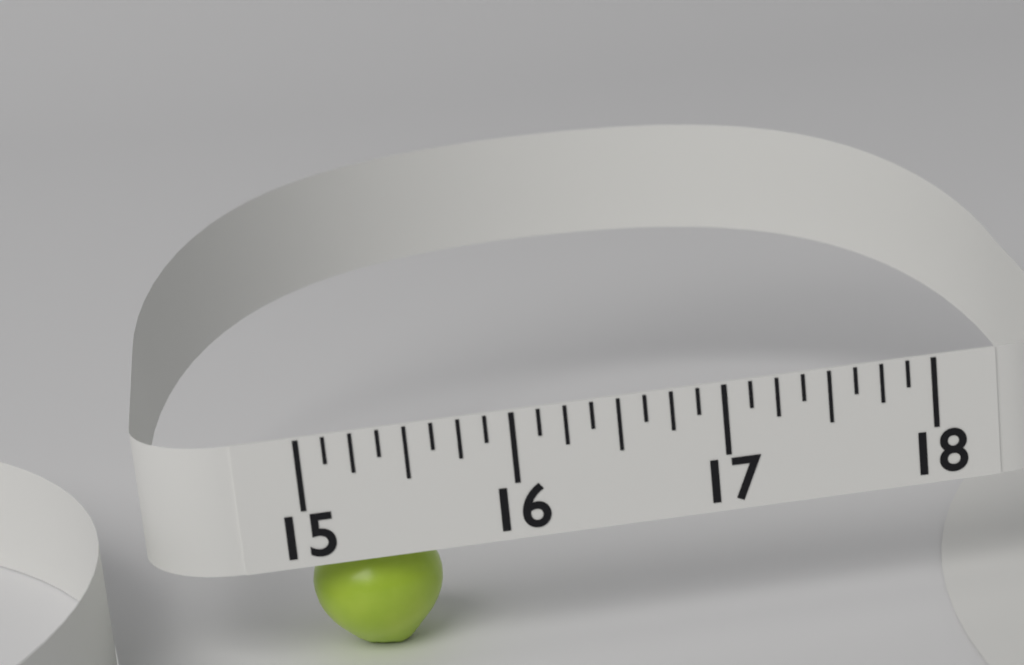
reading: 15.625 (no unit)
